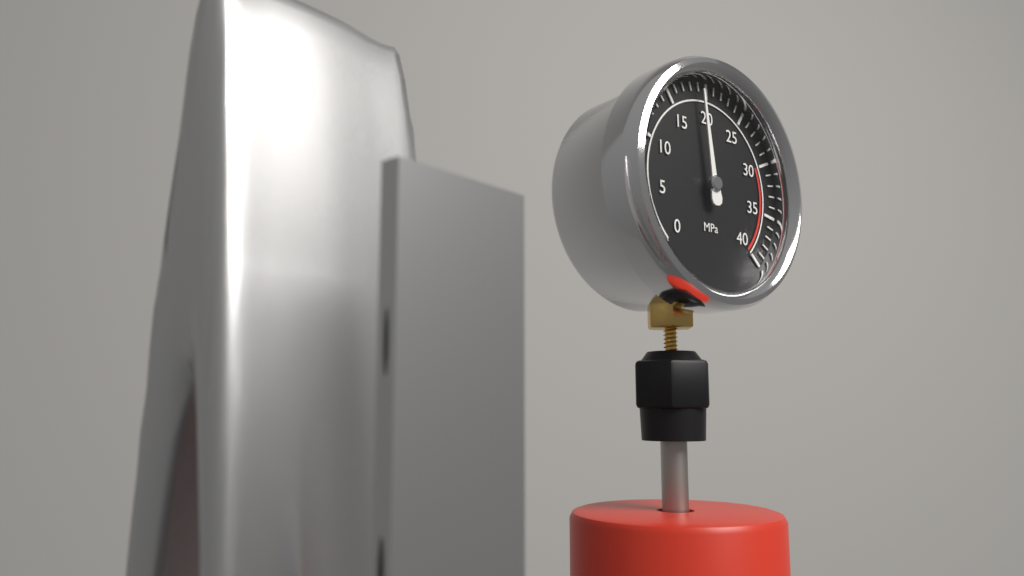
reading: 19 MPa
